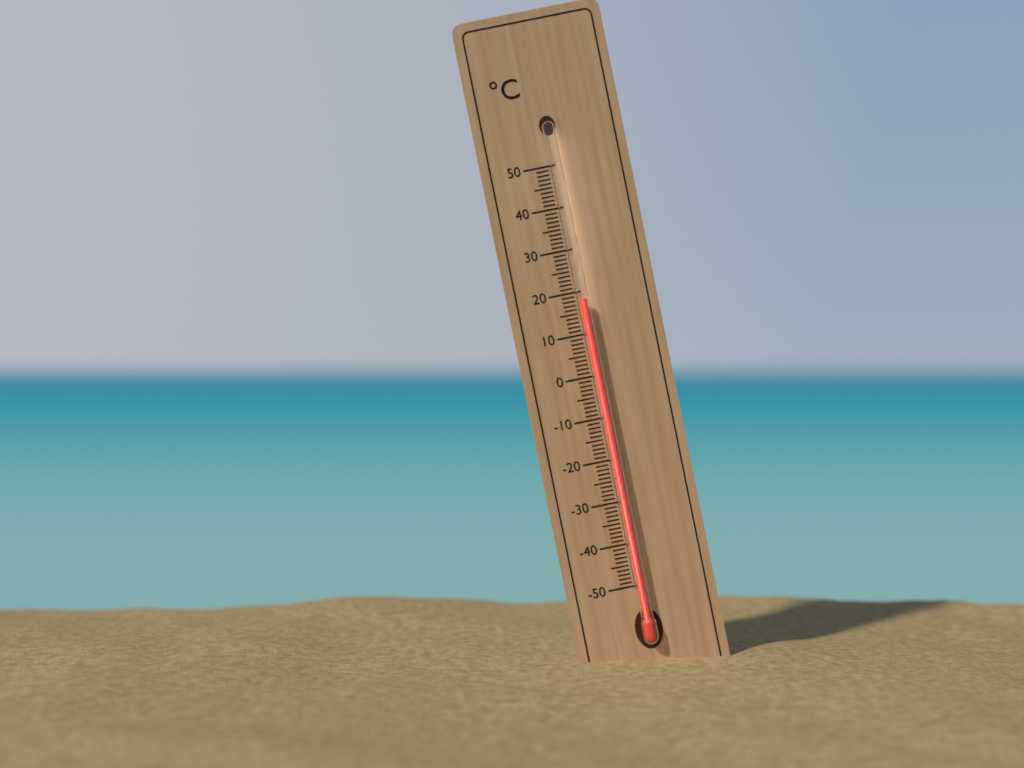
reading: 18 °C
